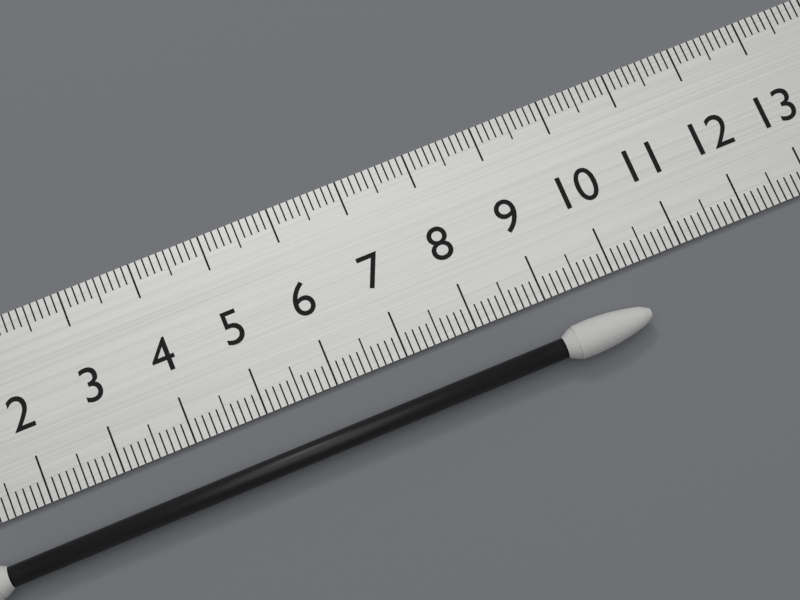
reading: 10.2 cm
